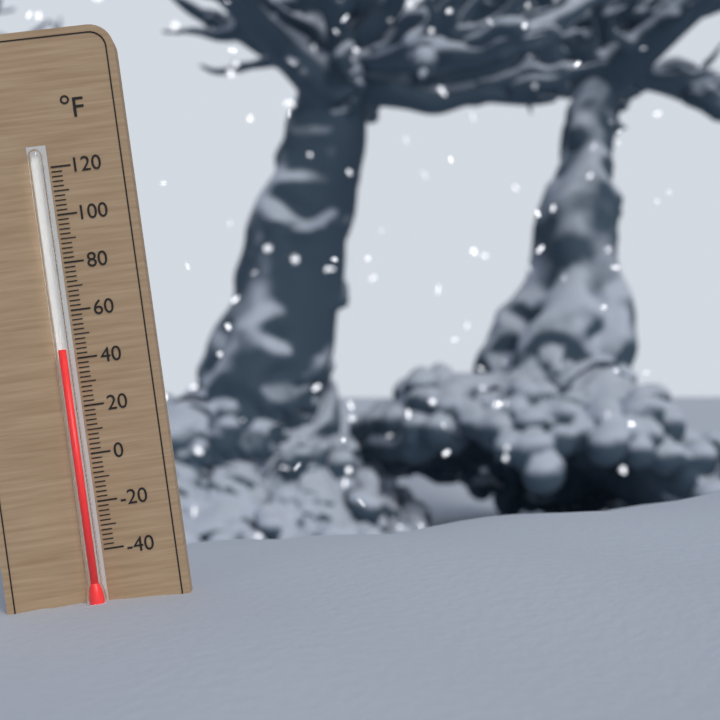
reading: 44 °F
